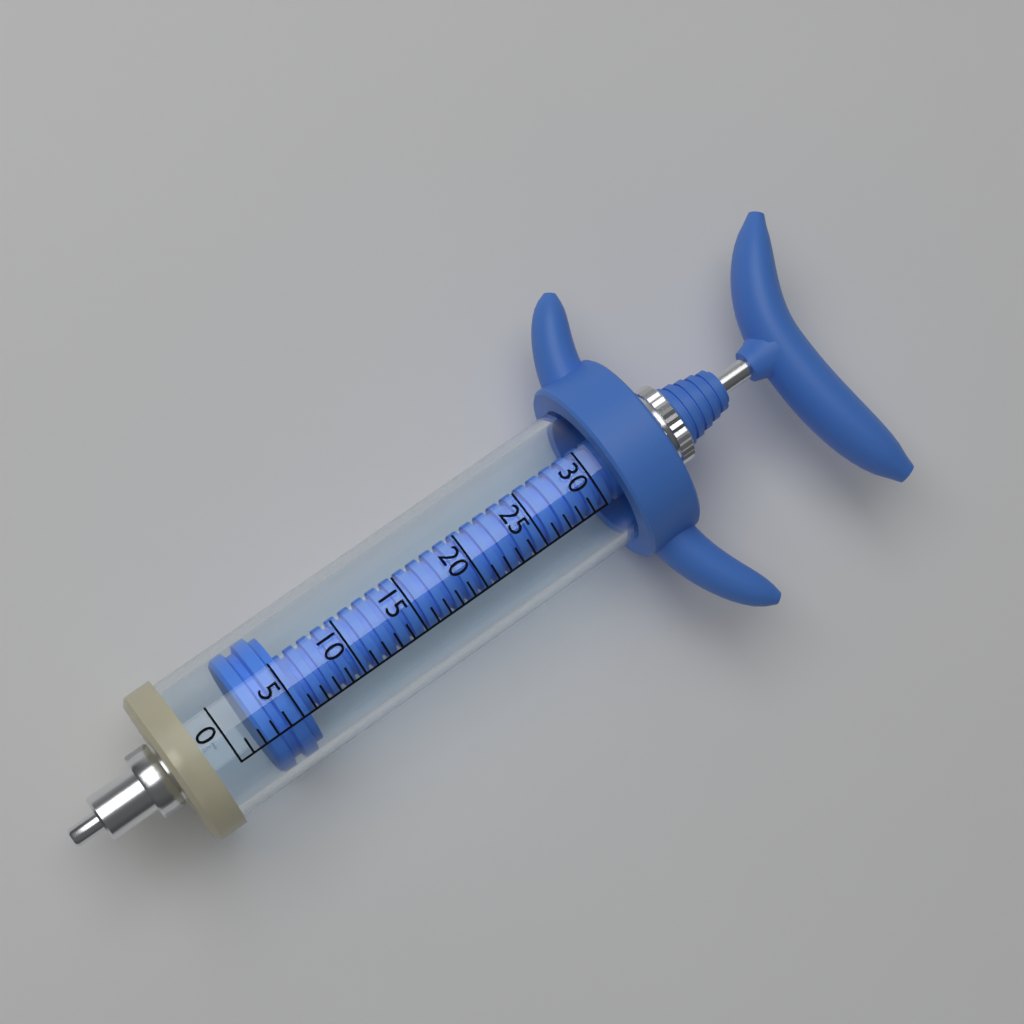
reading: 2 (no unit)
